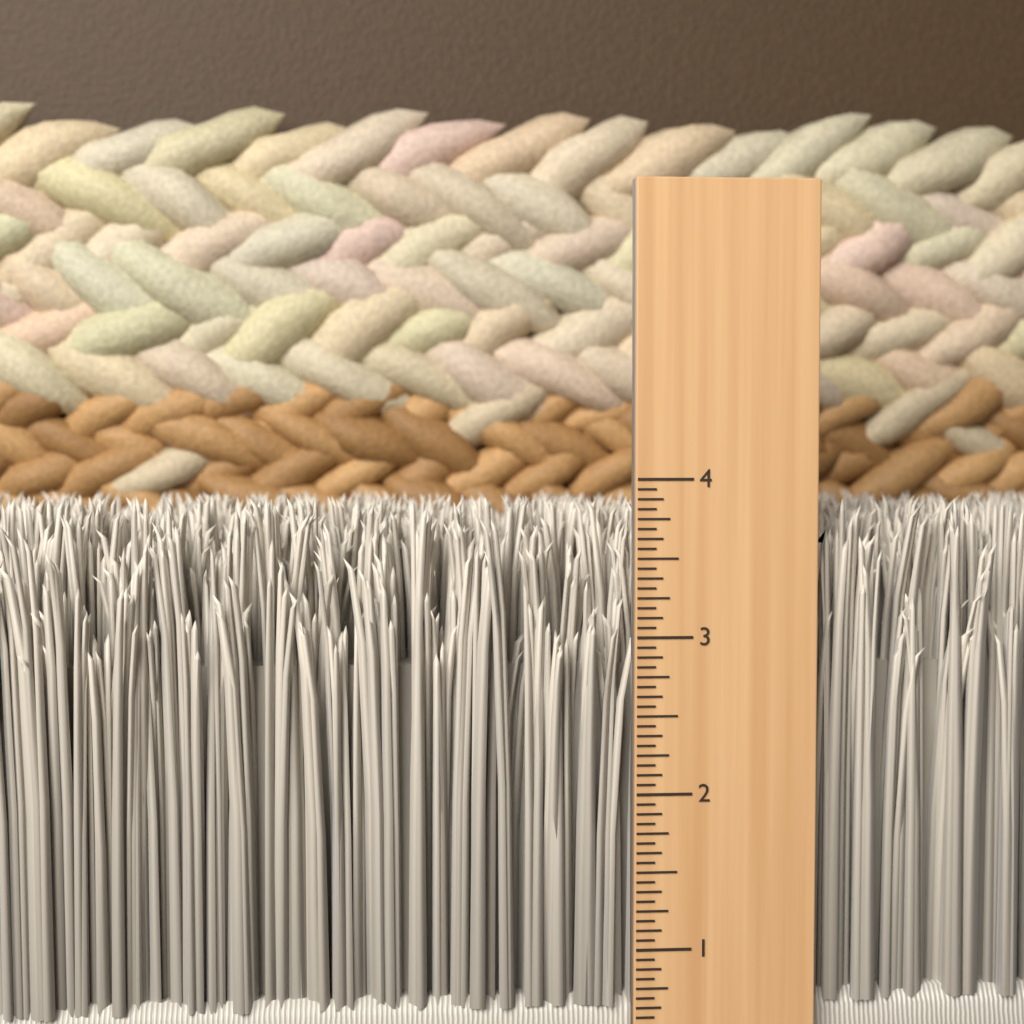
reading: 3.8750 in
